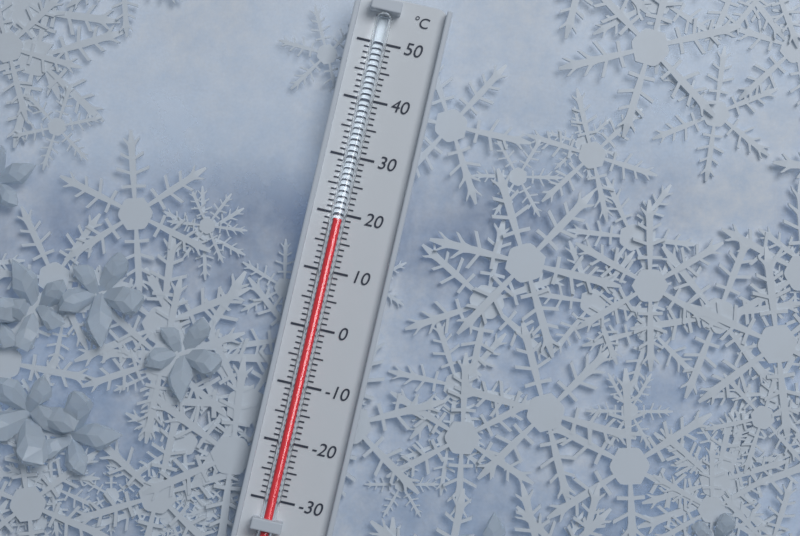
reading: 19 °C
